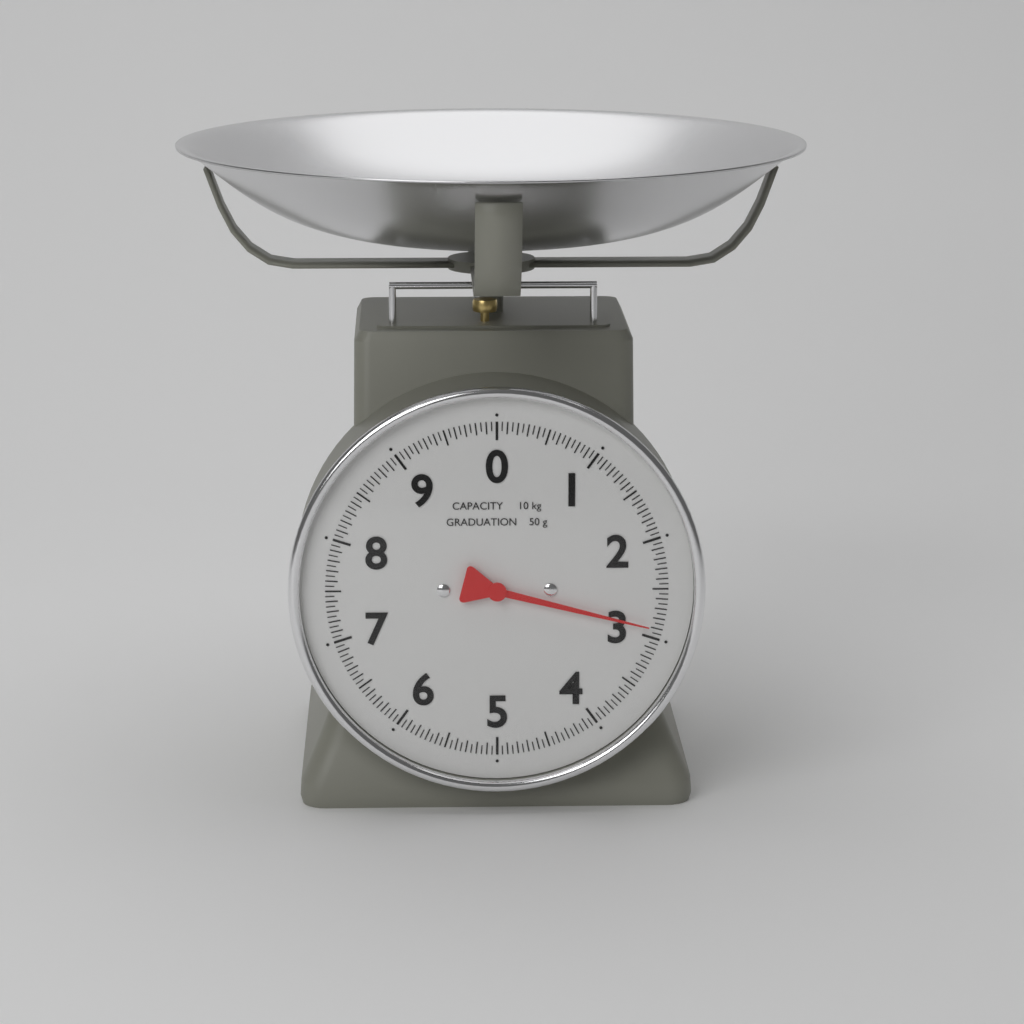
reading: 2.90 kg
